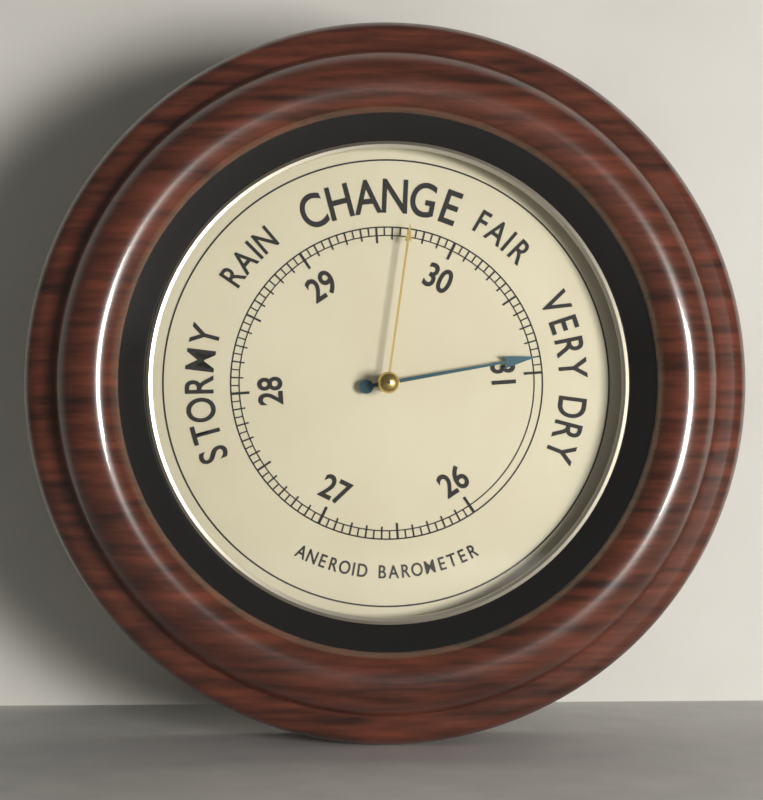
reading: 30.90 (no unit)
